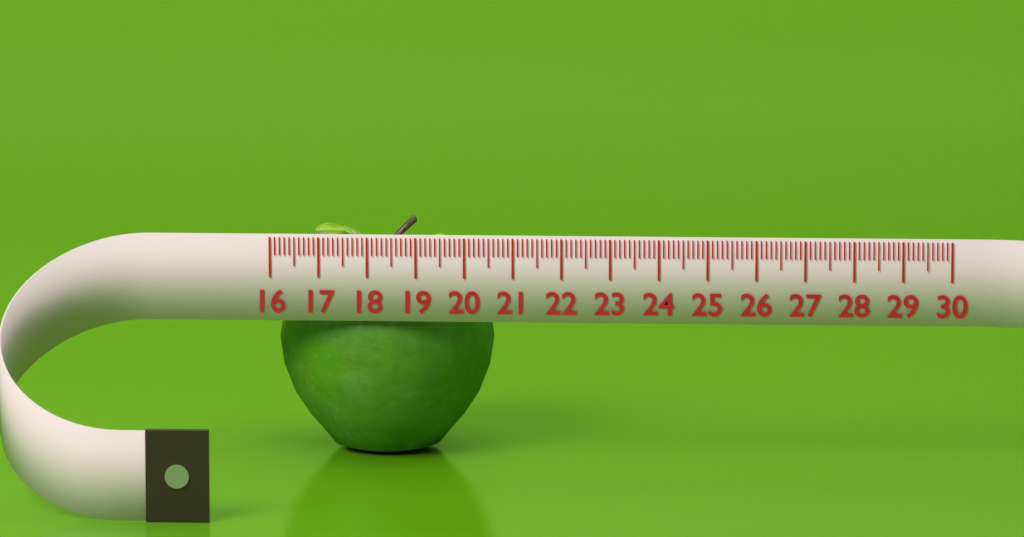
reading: 20.5 (no unit)
